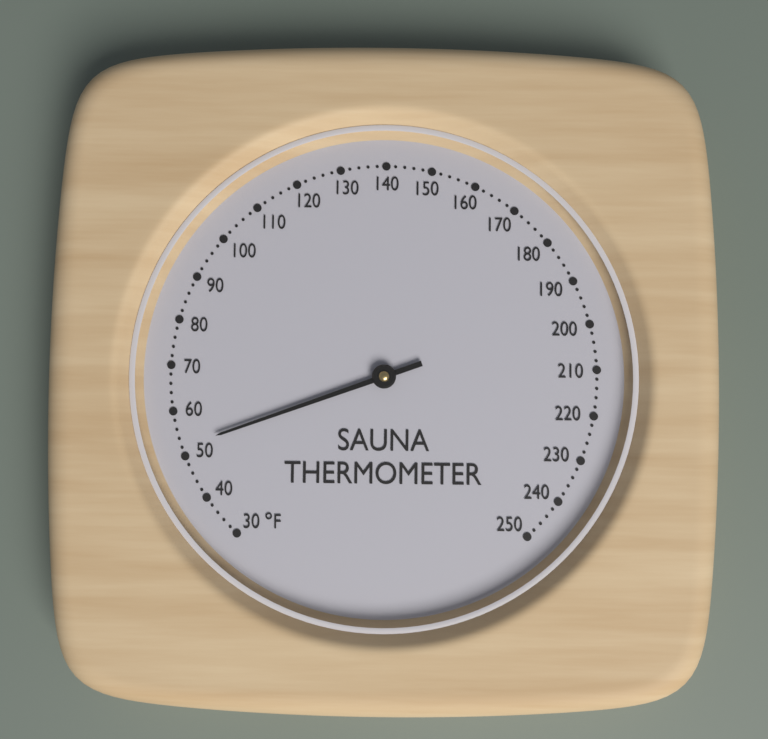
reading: 52 °F
